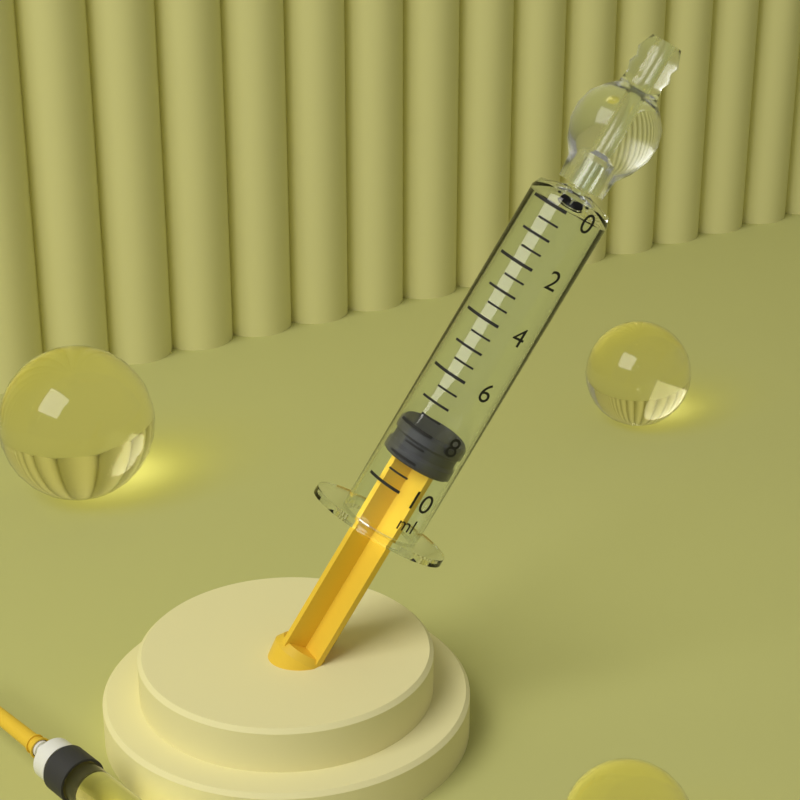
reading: 8.0 ml
